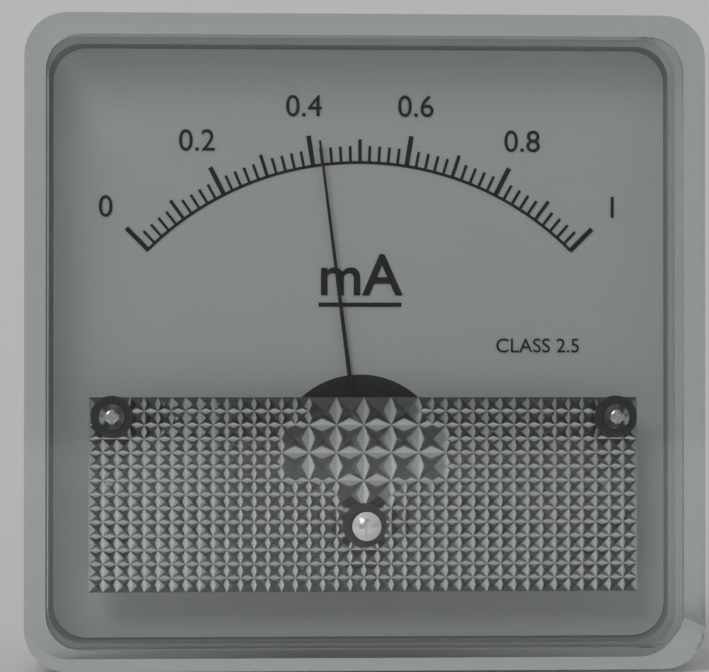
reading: 0.42 mA
